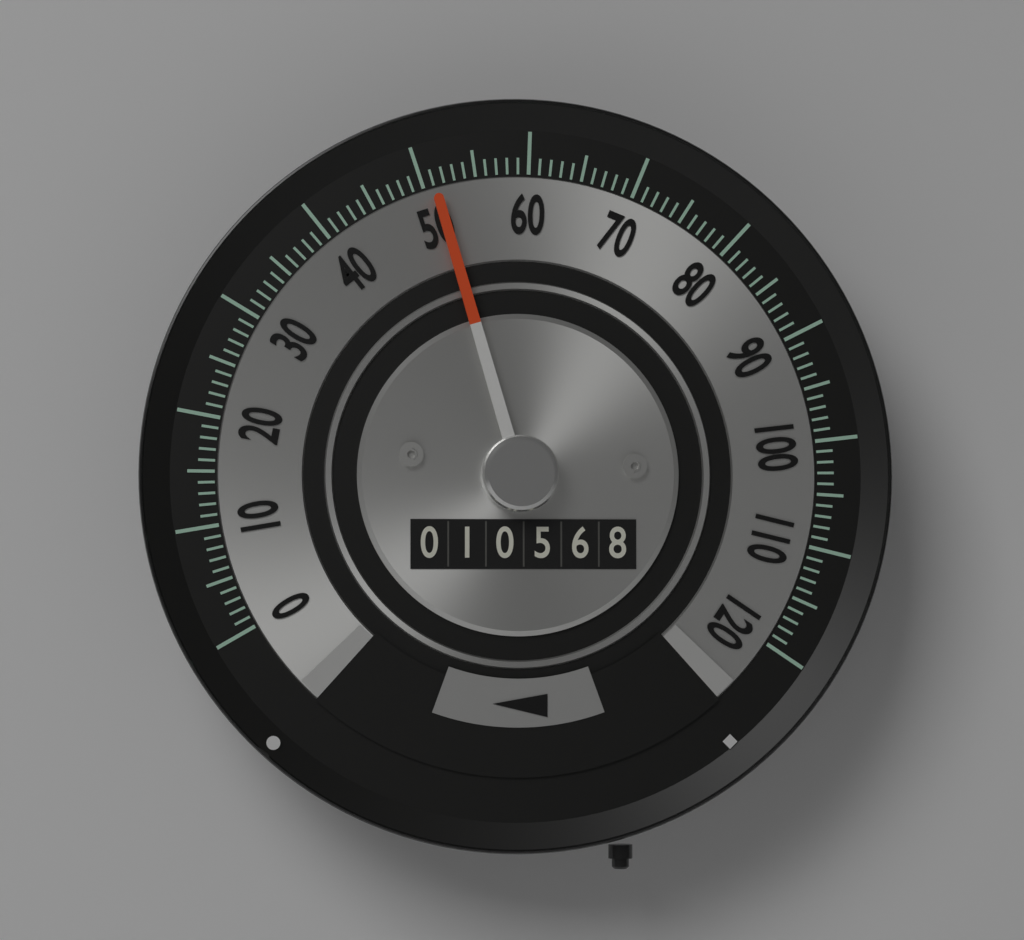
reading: 51 (no unit)
